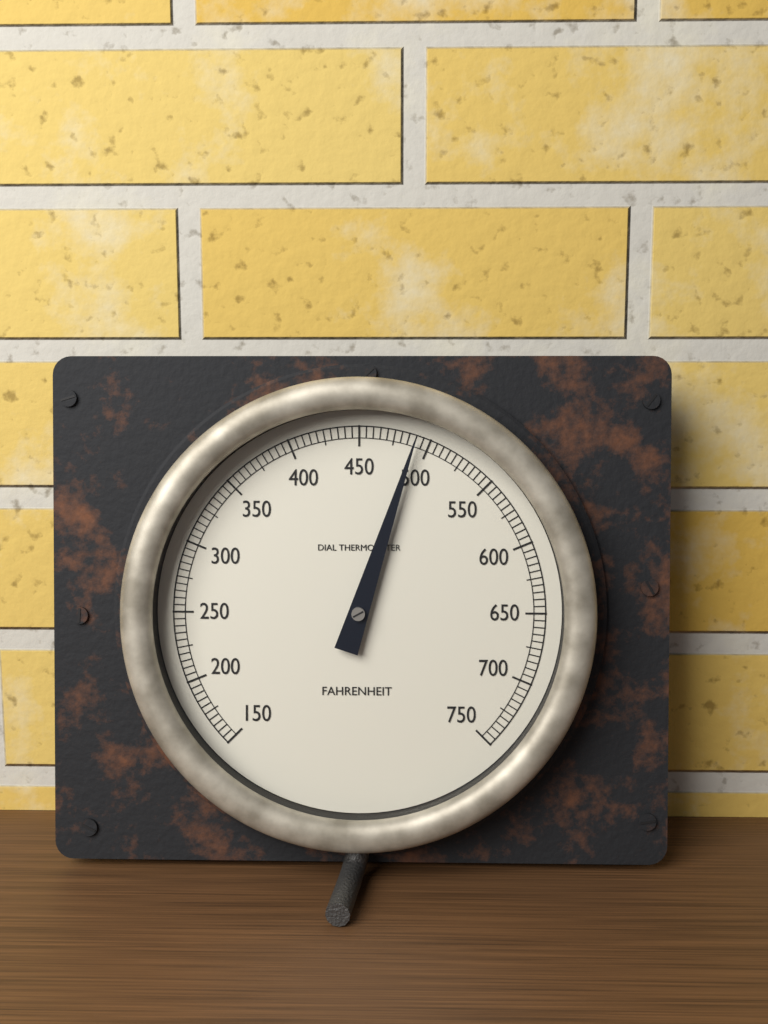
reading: 490 °F
